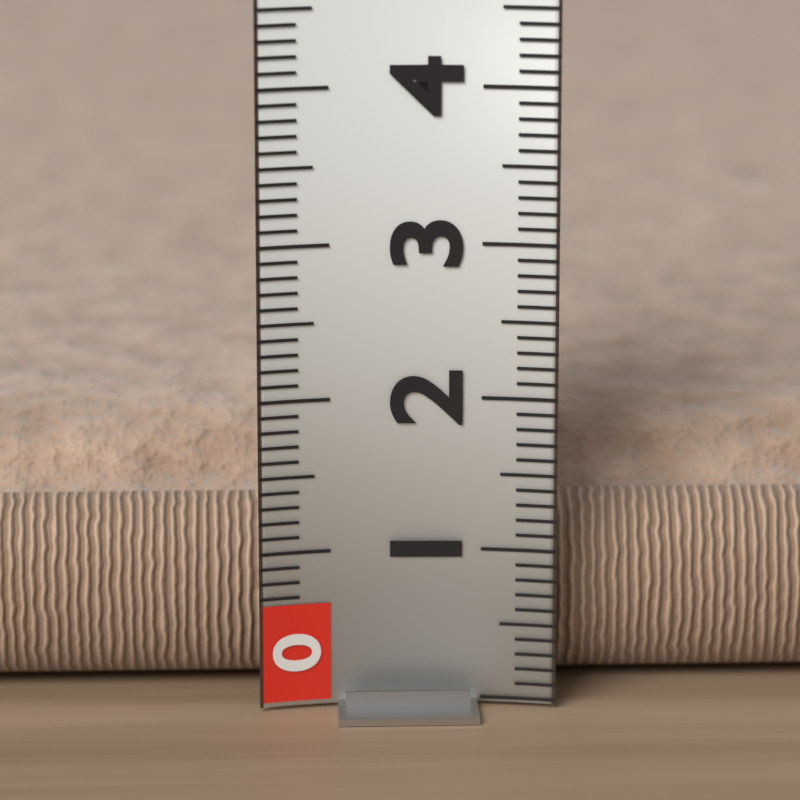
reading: 1.6 (no unit)
